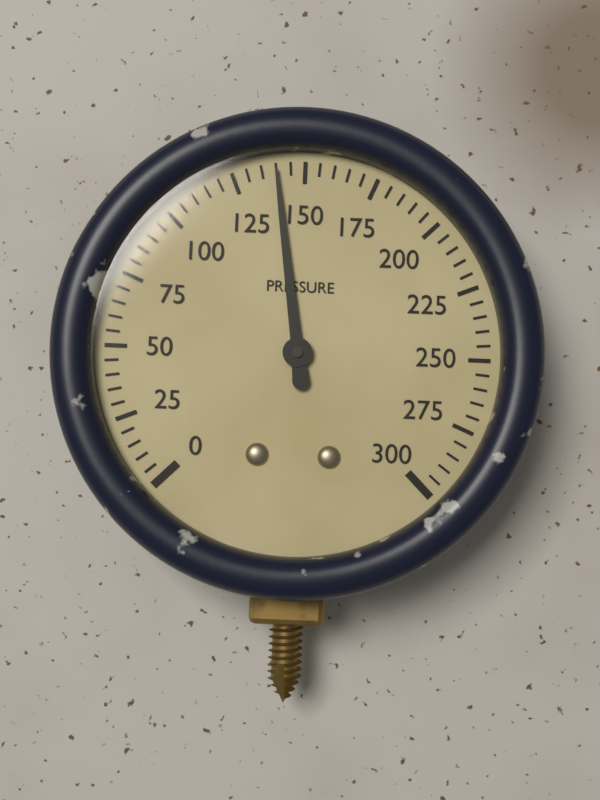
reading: 140 (no unit)
